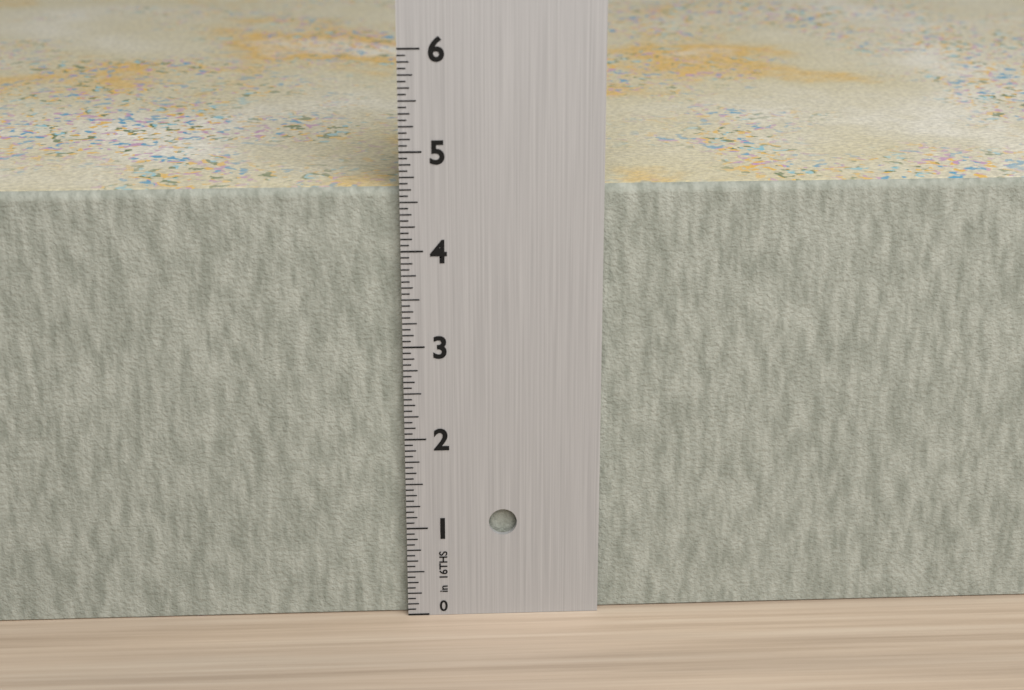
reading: 4.6250 in
